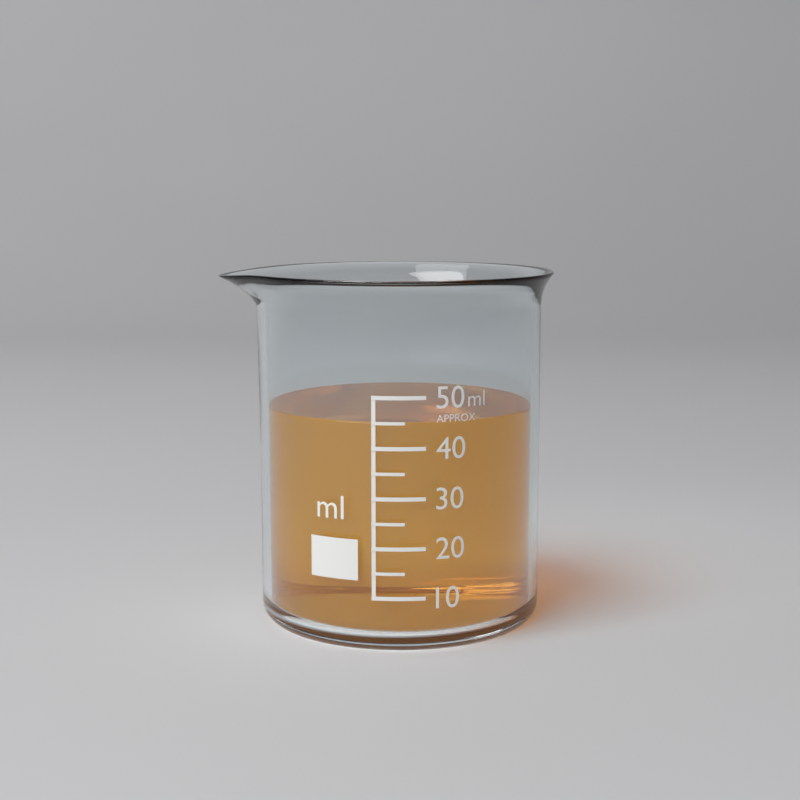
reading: 45 ml
